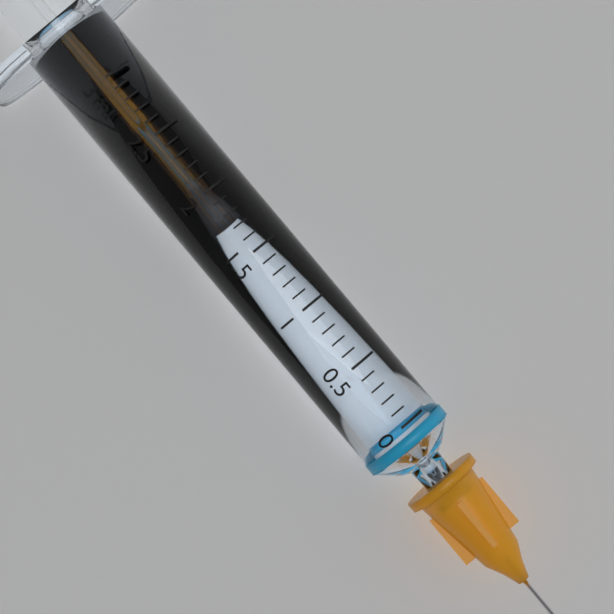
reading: 1.7 ml
